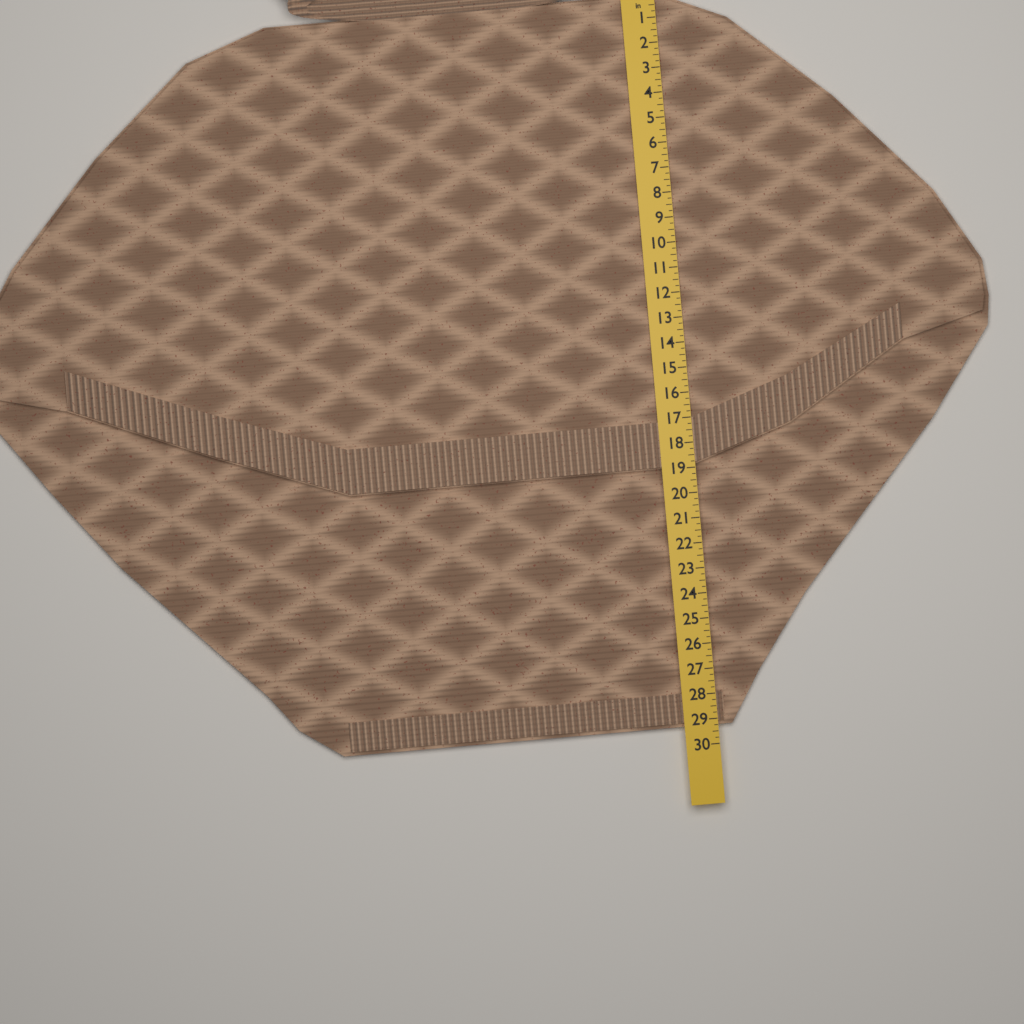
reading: 29.25 in
